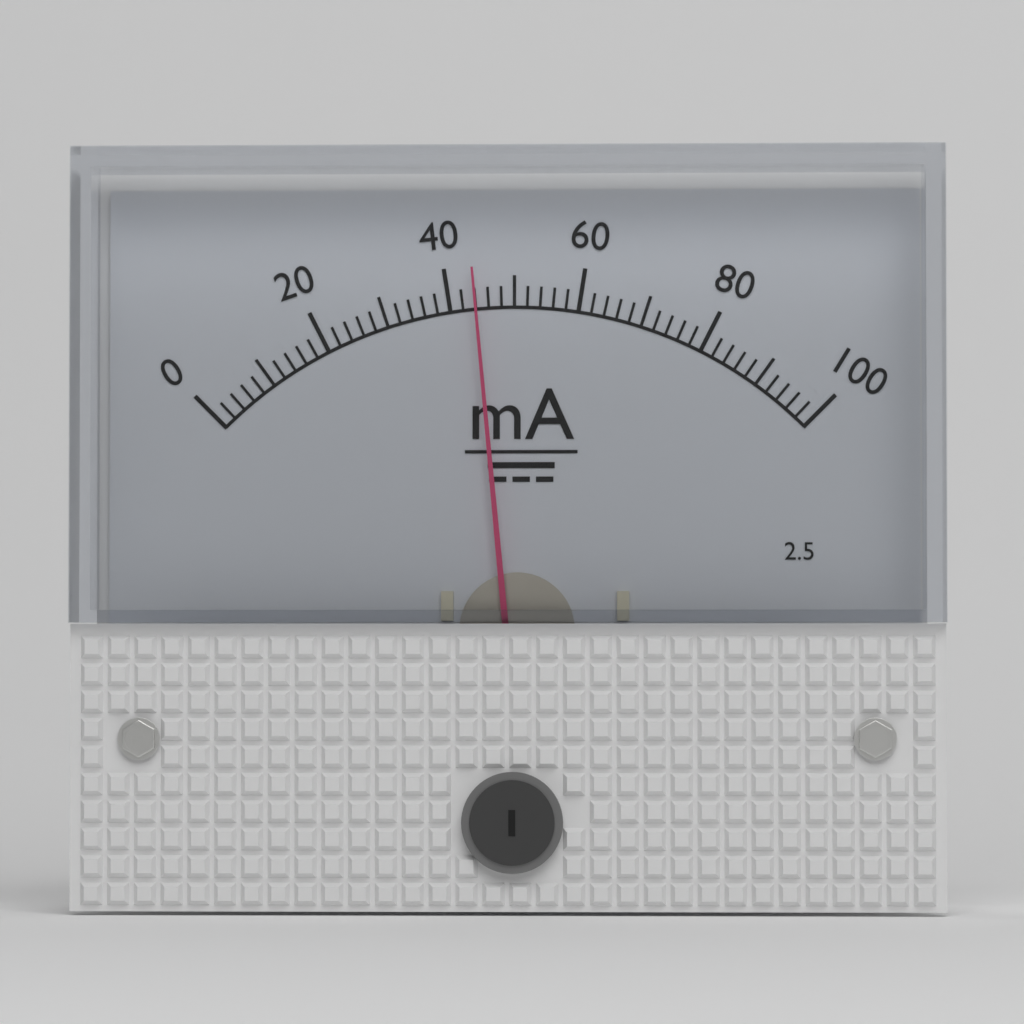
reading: 44 mA
